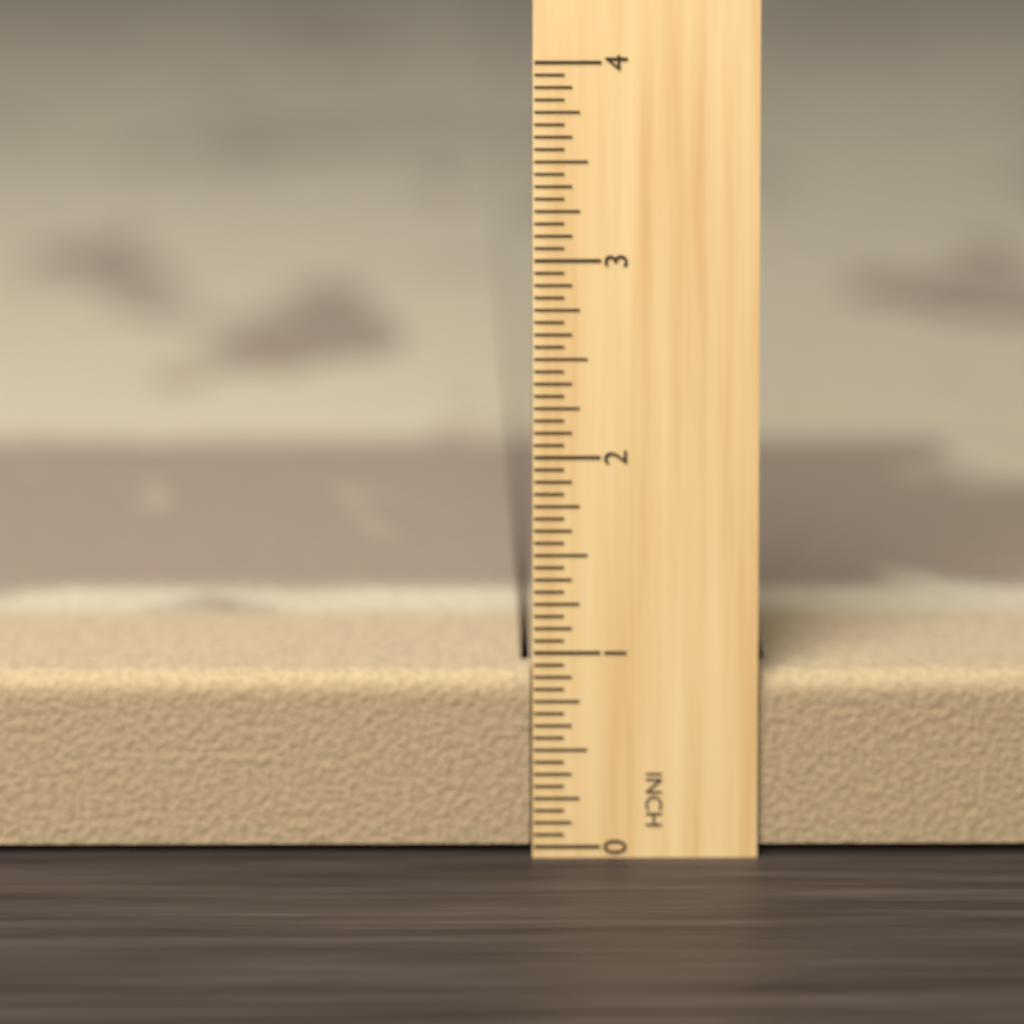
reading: 0.8750 in
